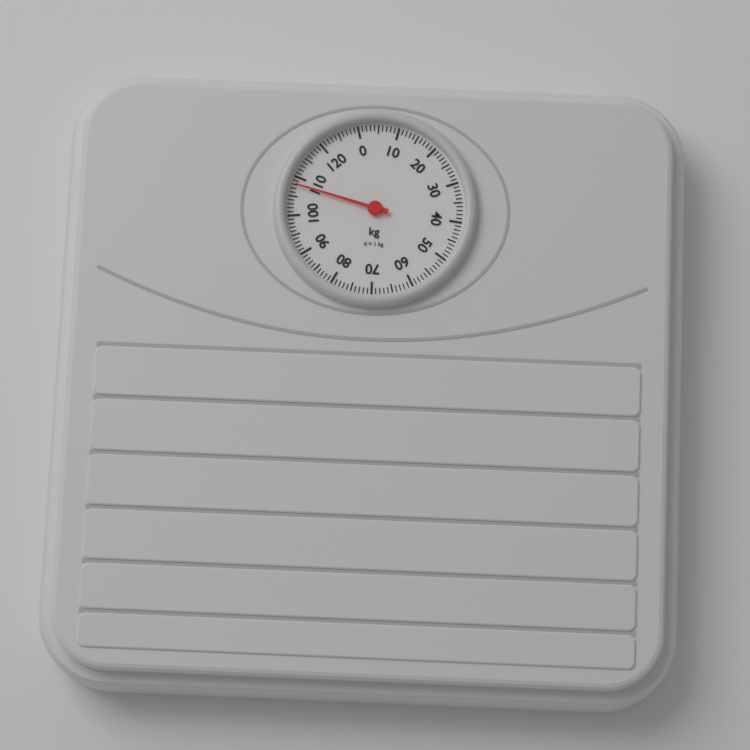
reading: 108 kg
